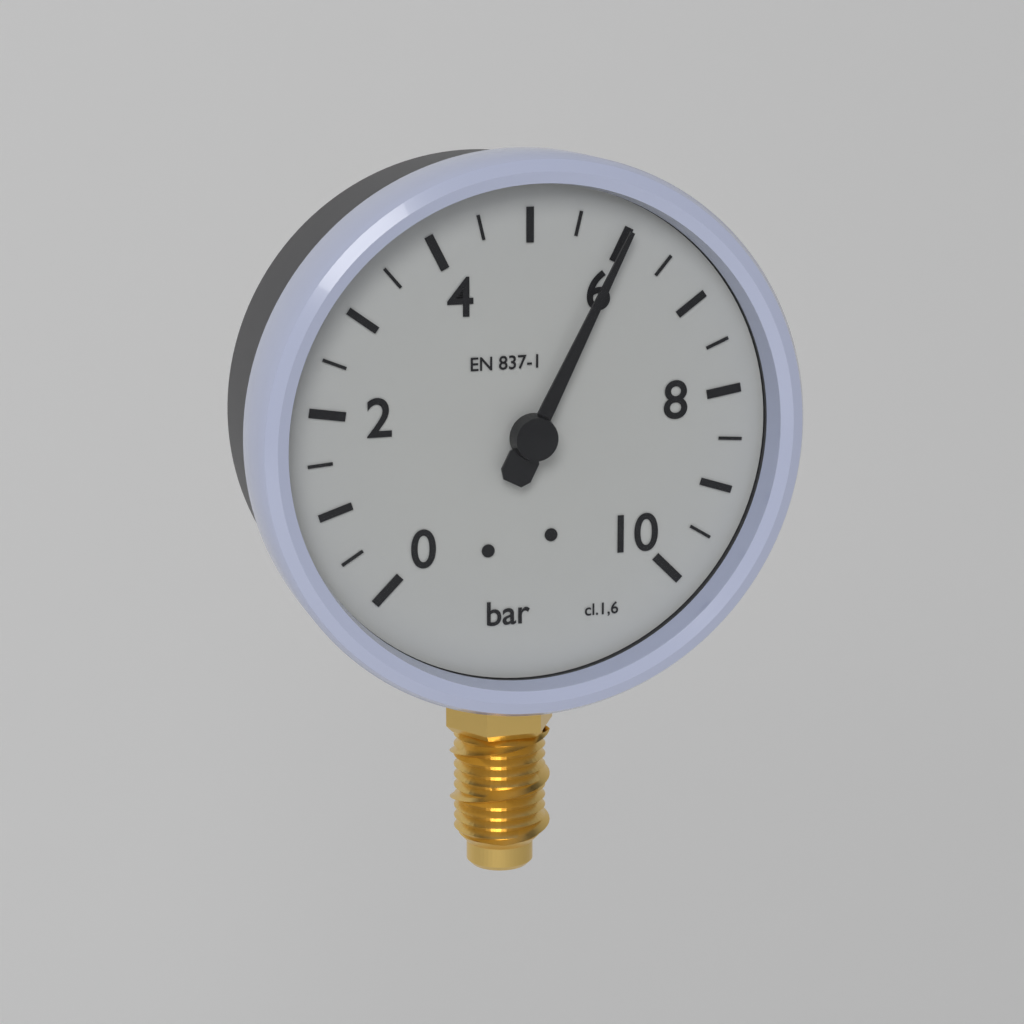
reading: 6.0 bar
